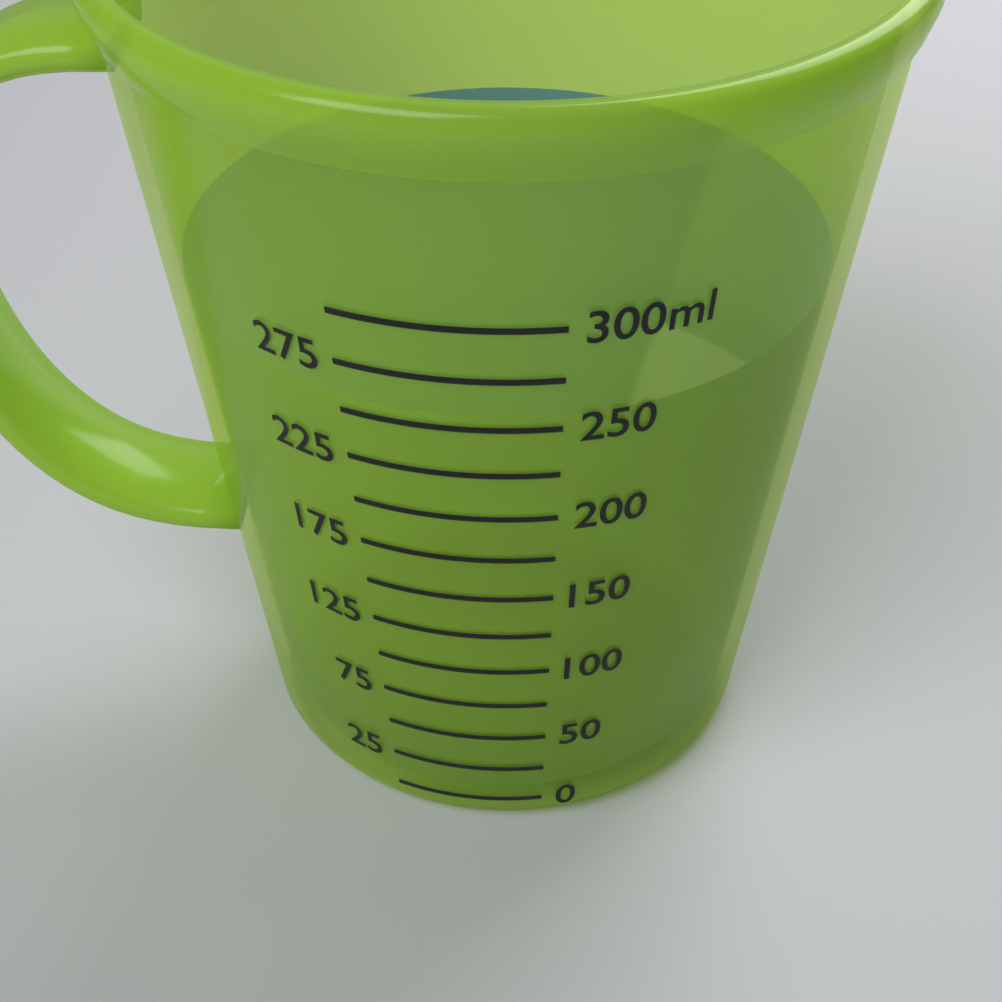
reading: 250 ml
